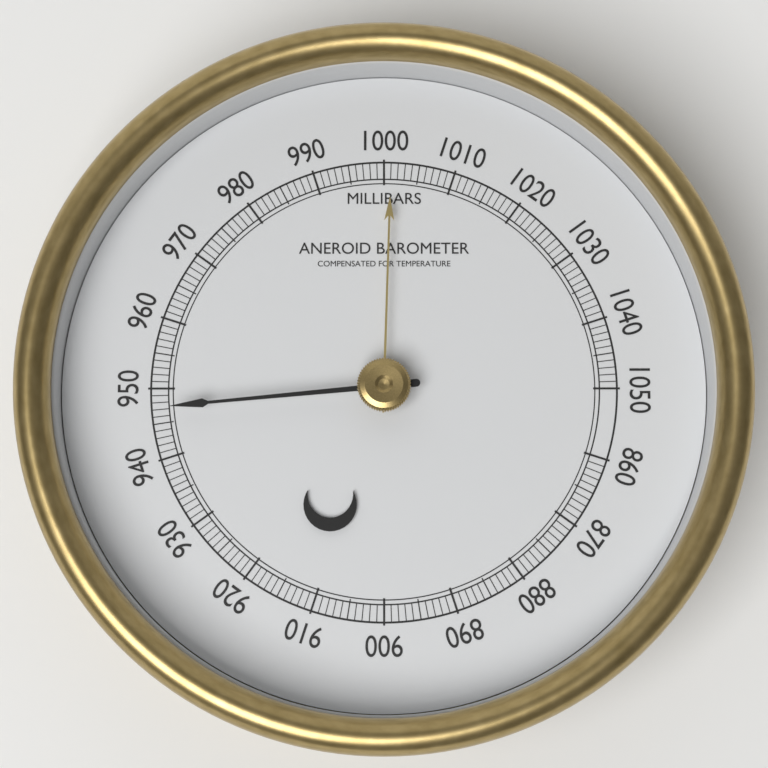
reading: 947 mbar
